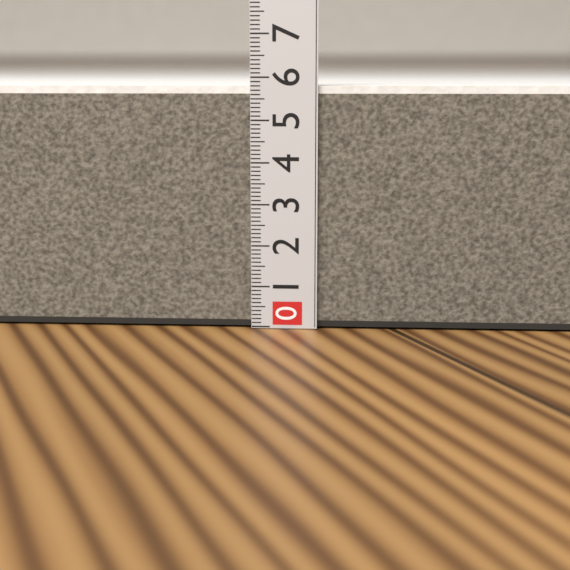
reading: 5.8 (no unit)
